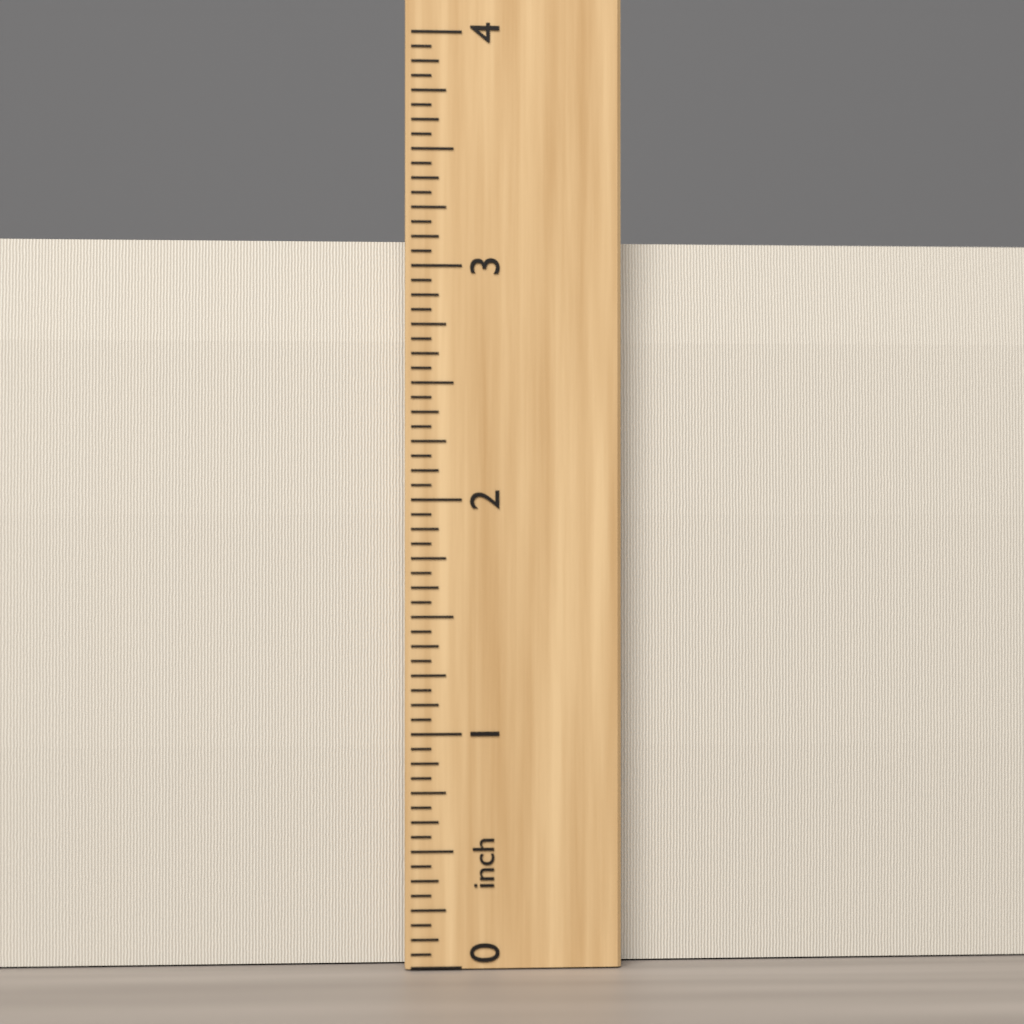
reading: 3.1250 inch
